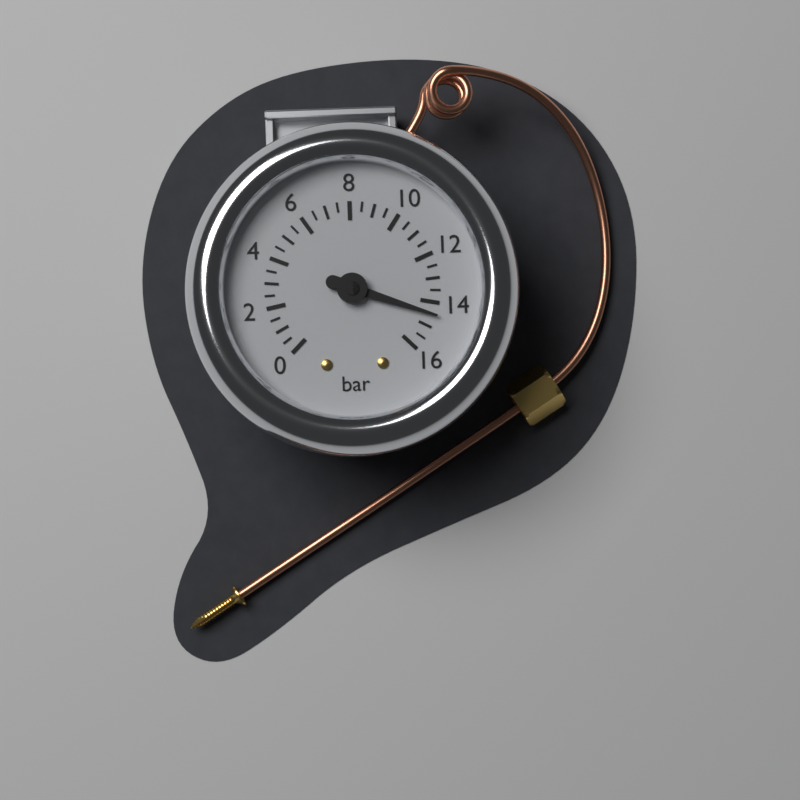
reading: 14.5 bar
